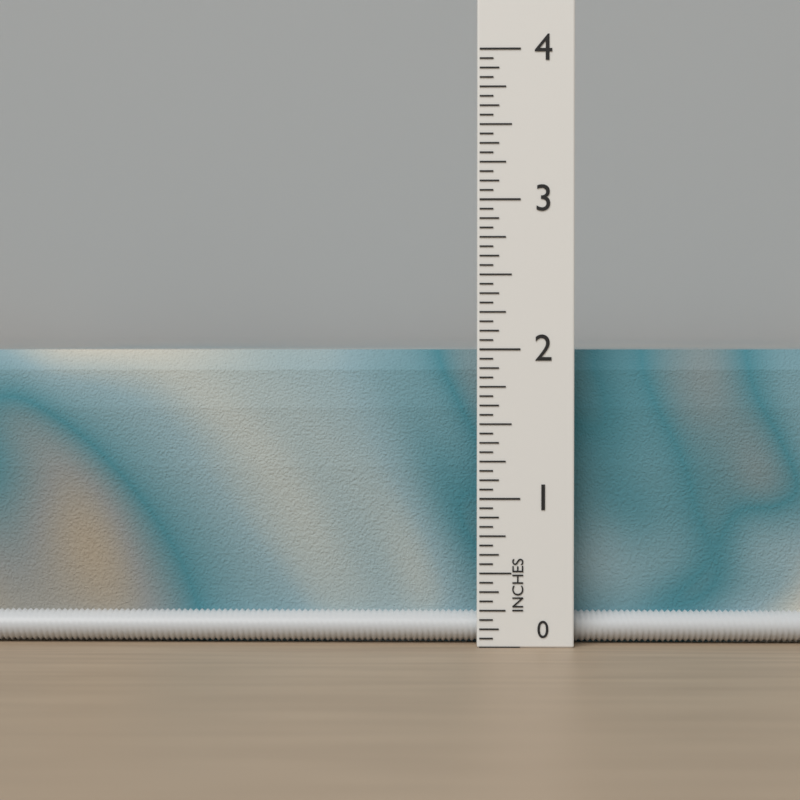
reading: 2.0000 in
